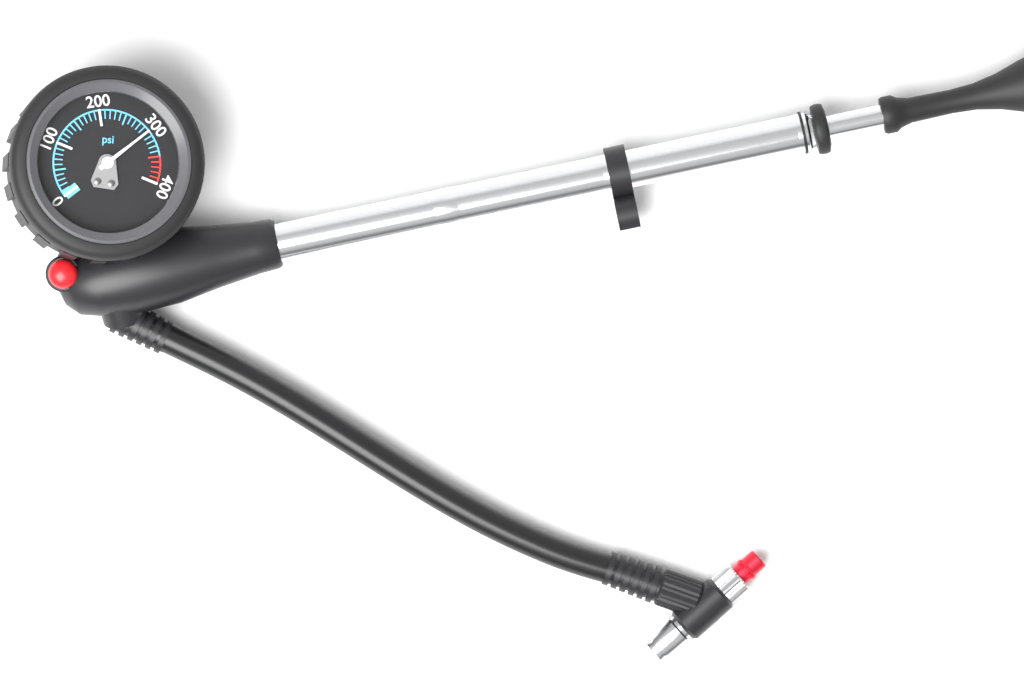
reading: 300 psi
